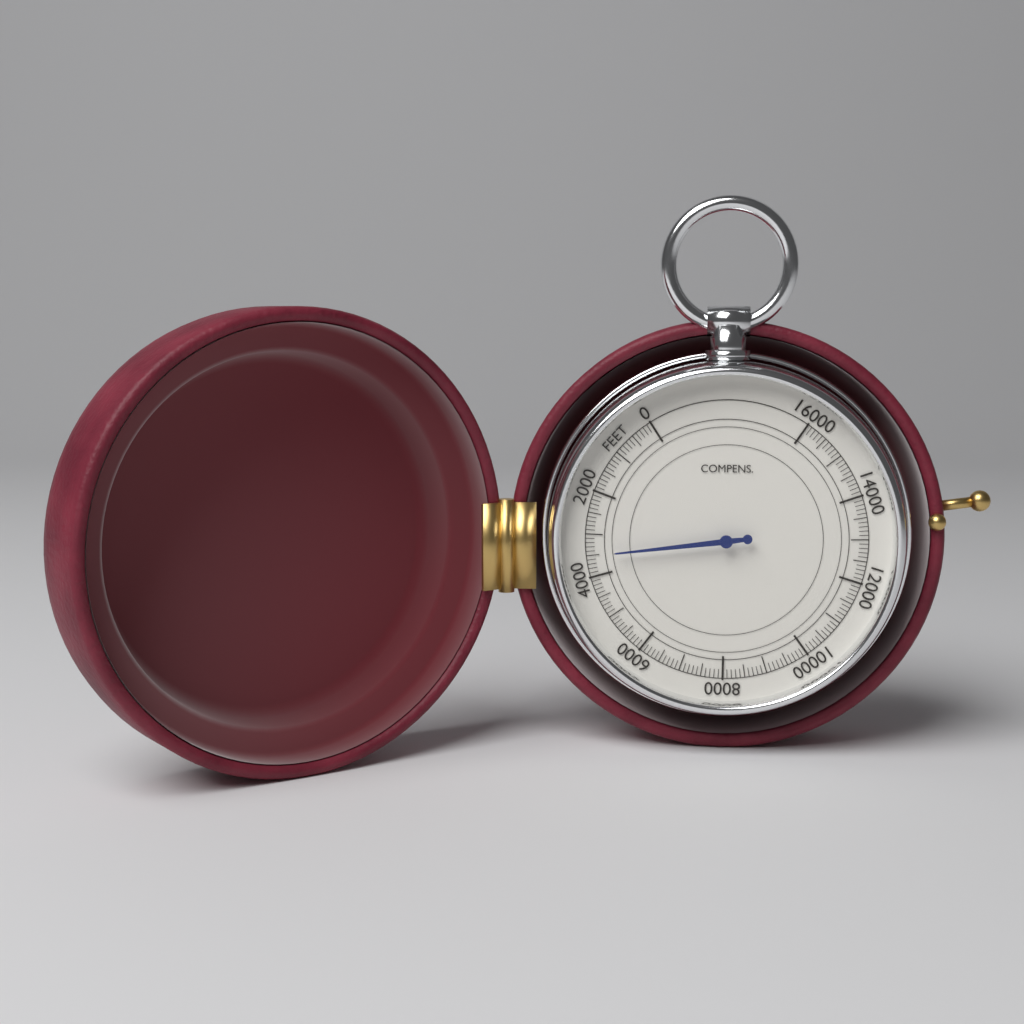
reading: 3500 feet
